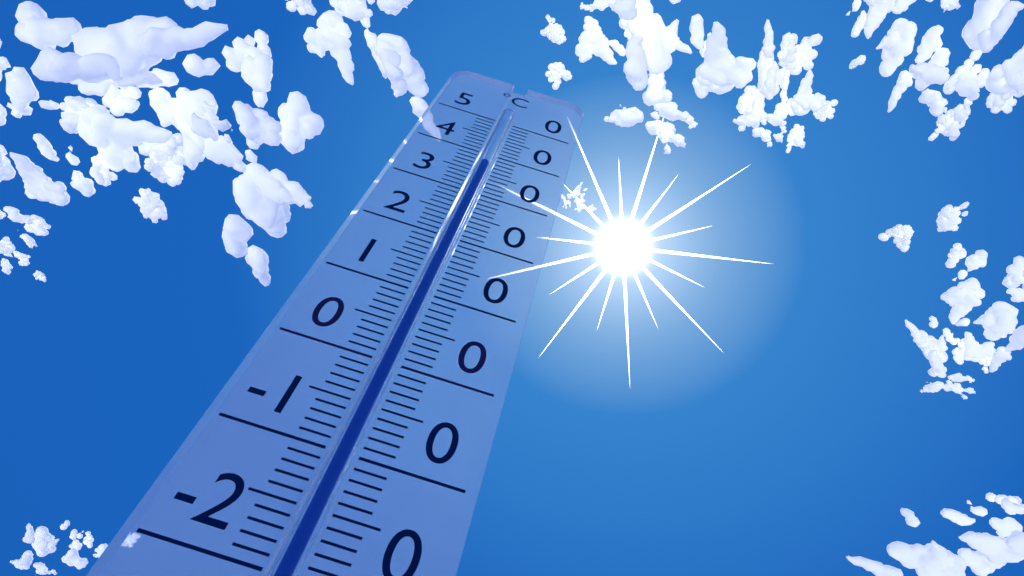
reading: 38 °C
